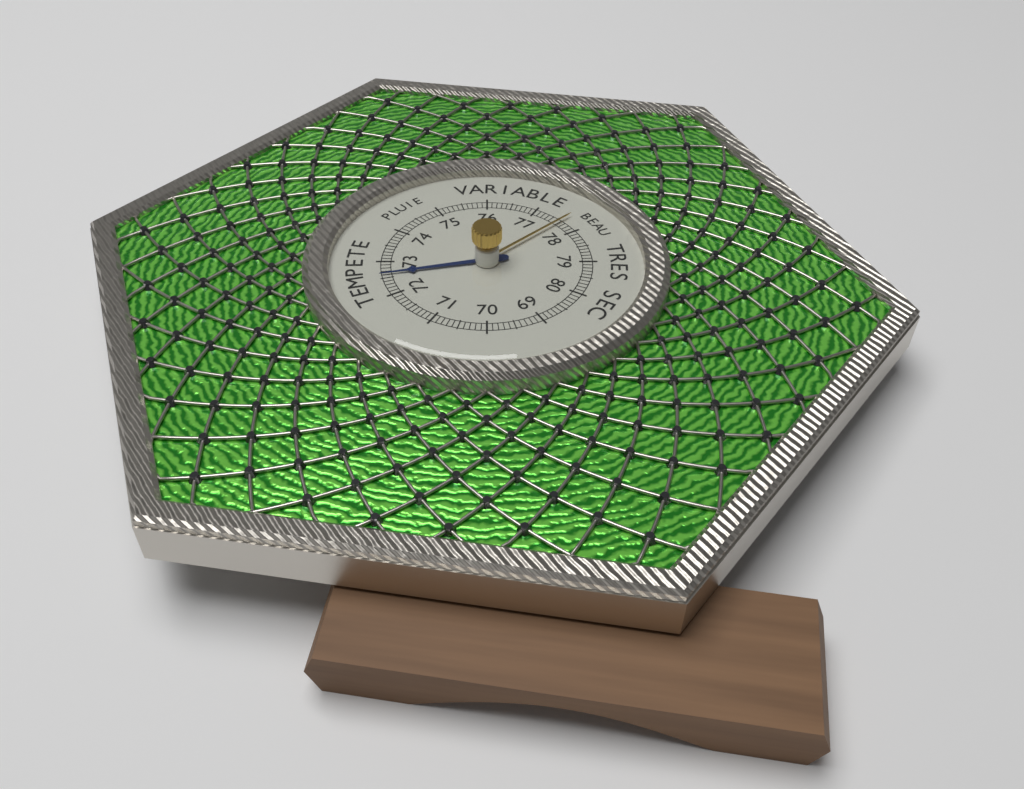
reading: 72.6 (no unit)
